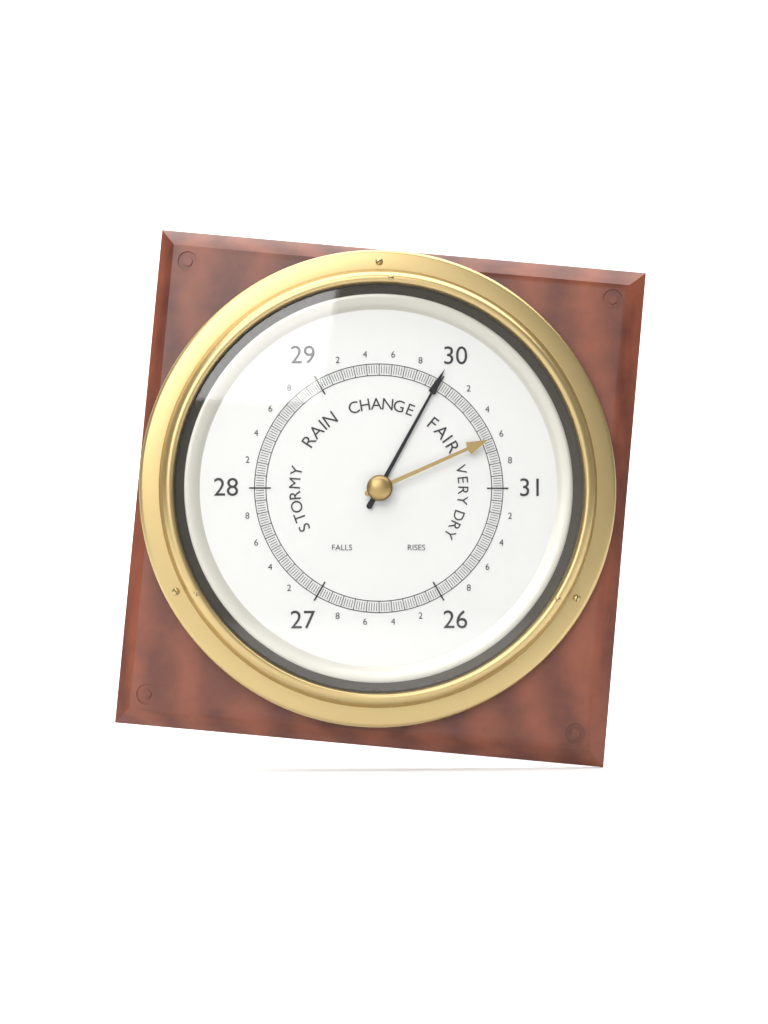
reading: 29.98 (no unit)
